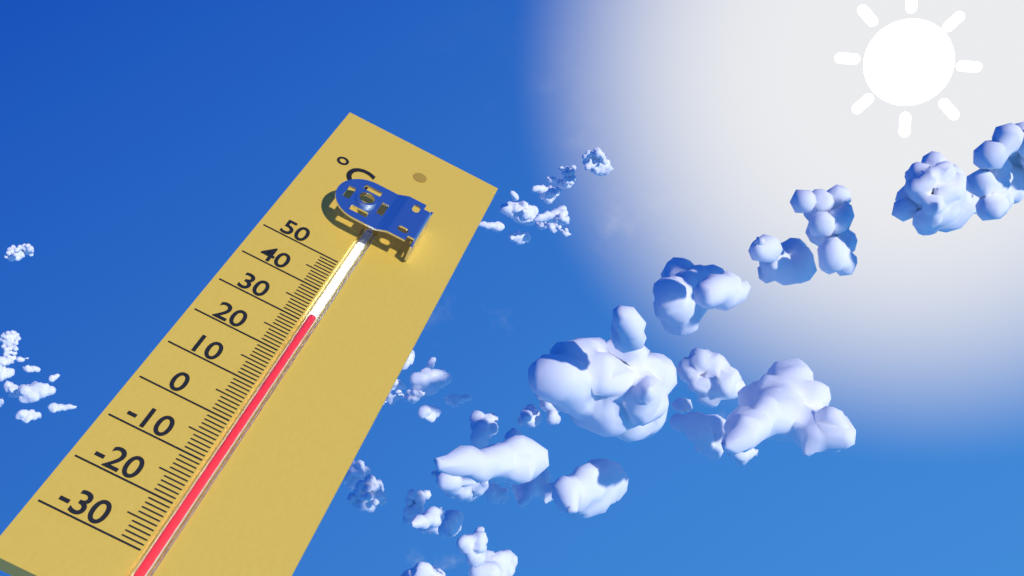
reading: 32 °C
